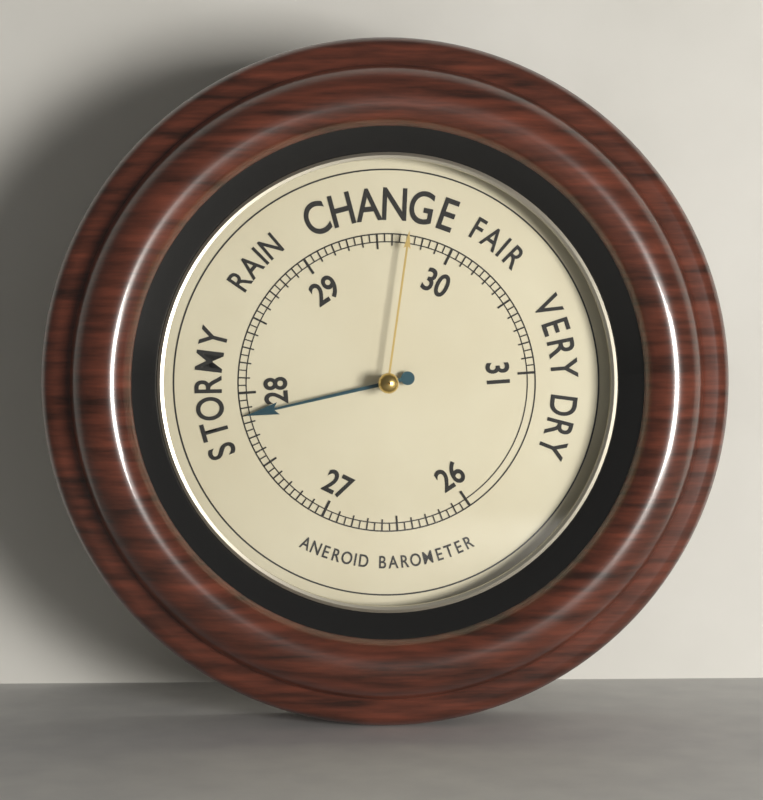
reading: 27.85 (no unit)
